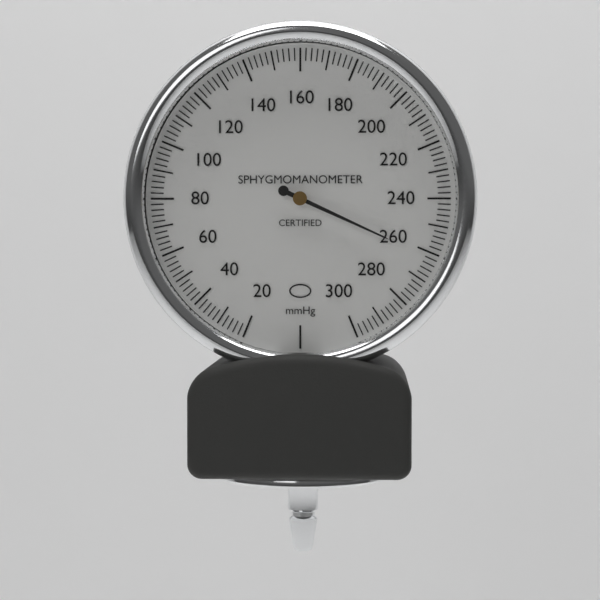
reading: 262 mmHg
